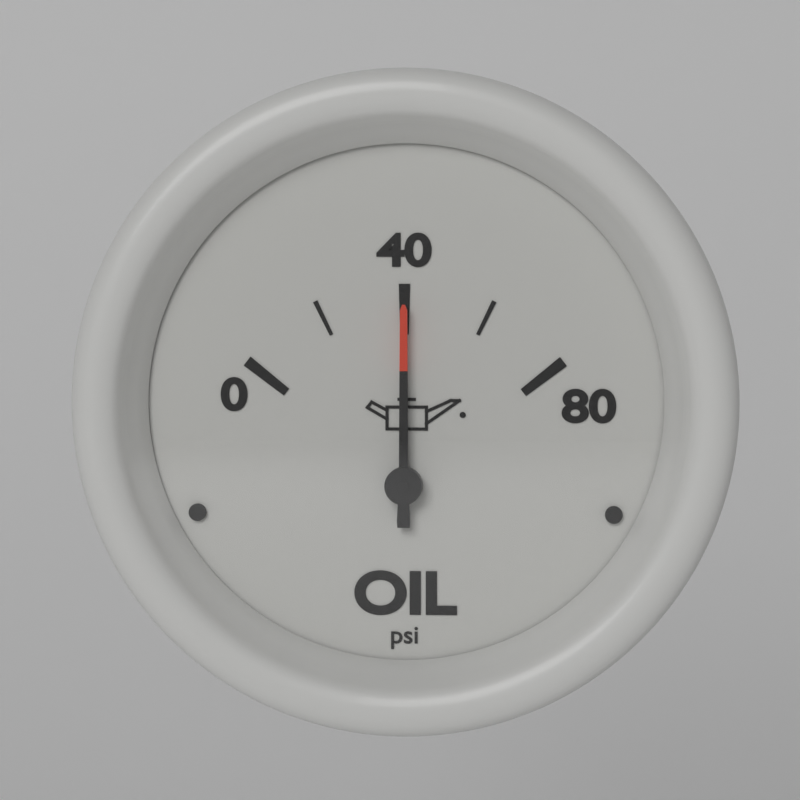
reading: 40 psi
